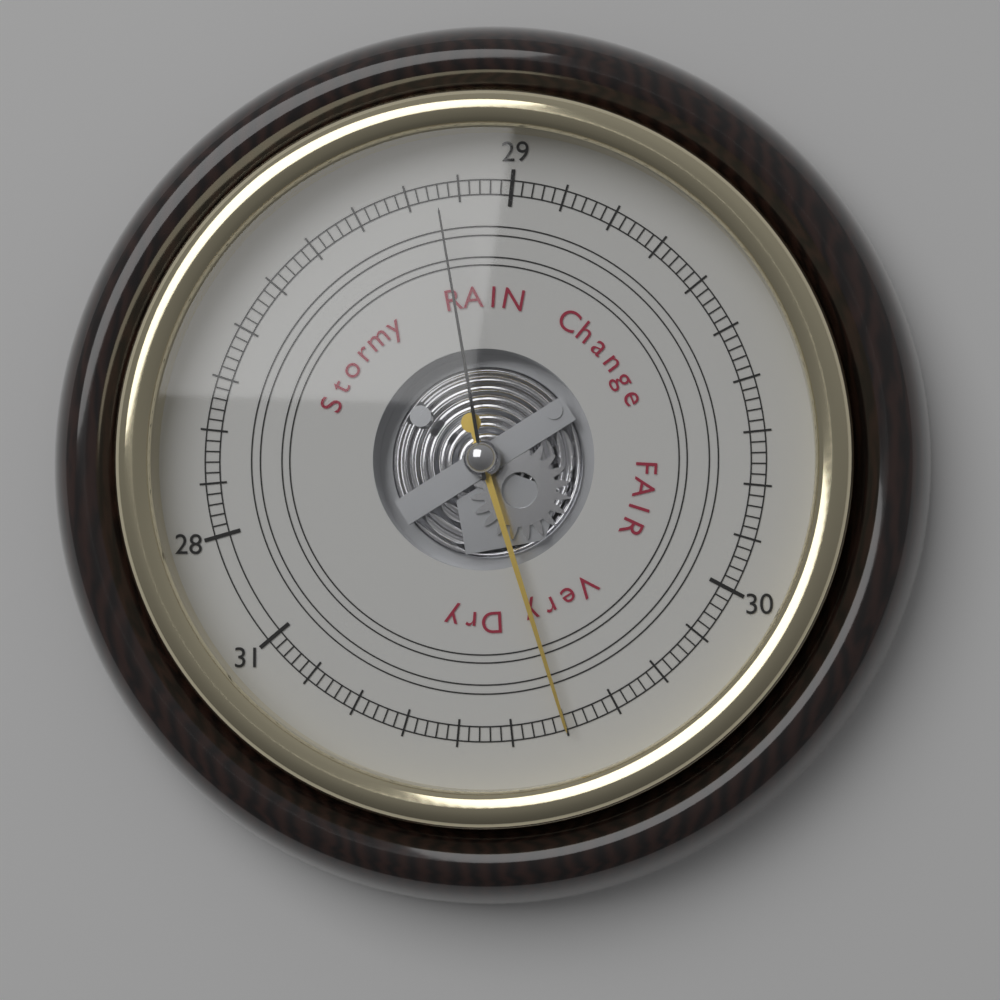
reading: 30.40 (no unit)
